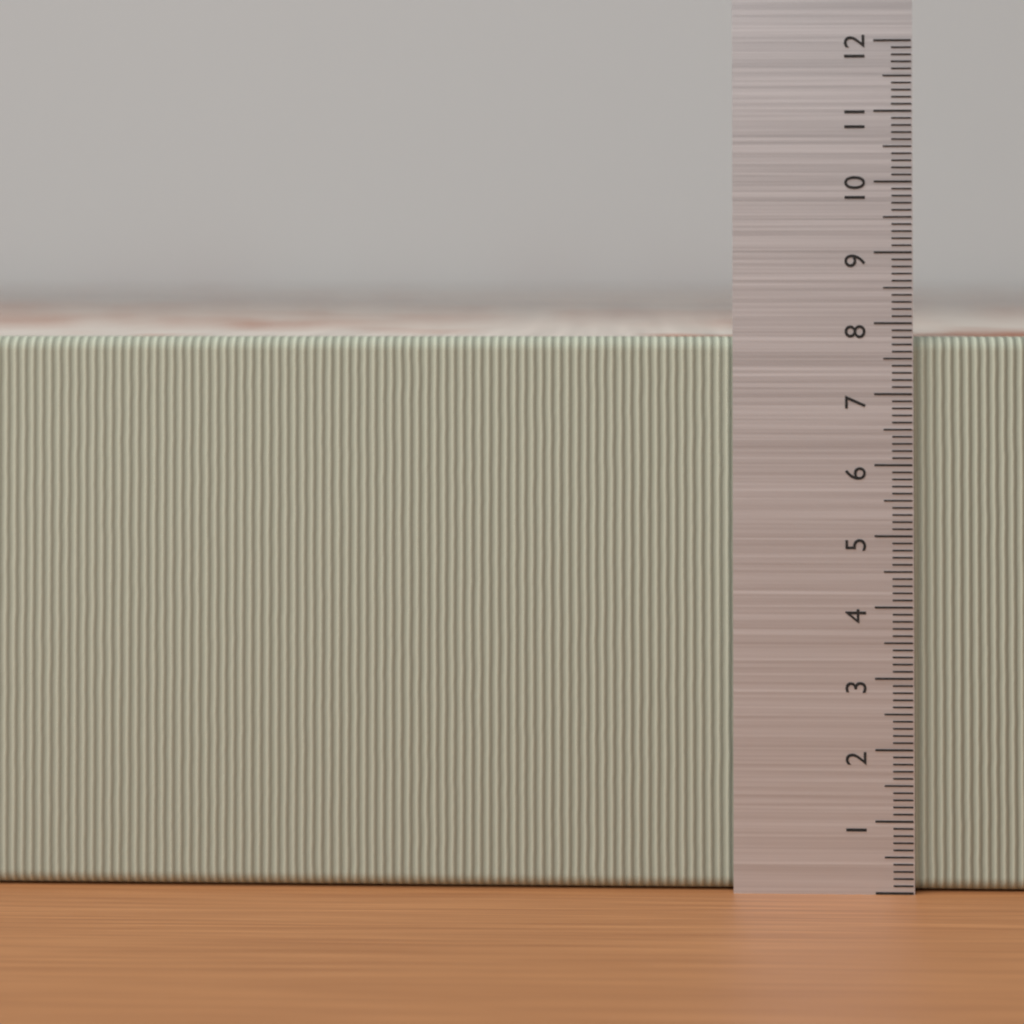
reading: 7.8 (no unit)
